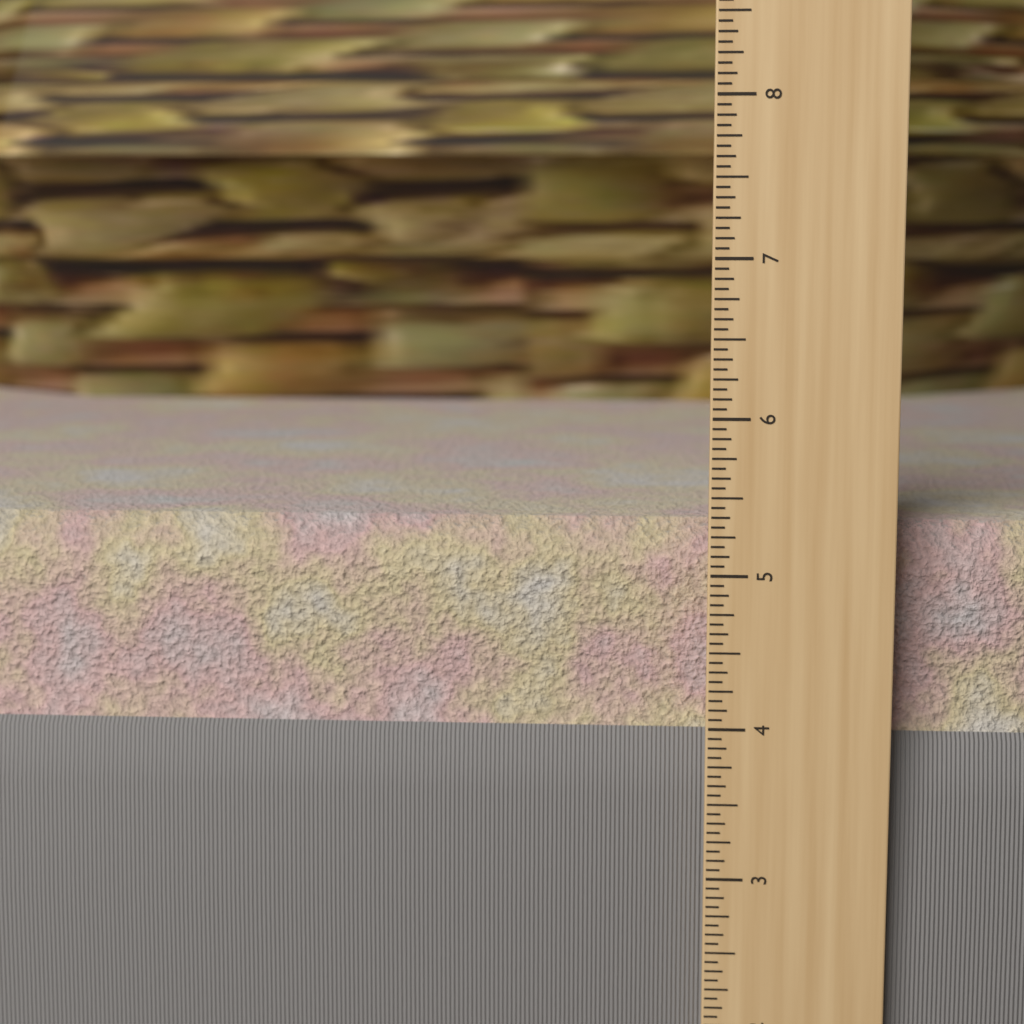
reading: 5.3125 in
